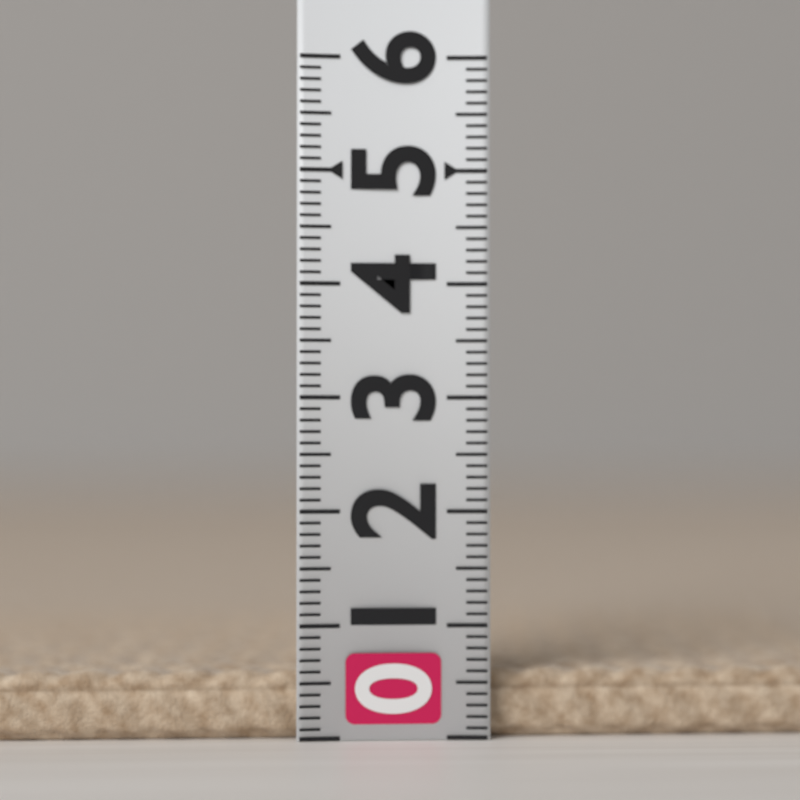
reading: 0.6 (no unit)
